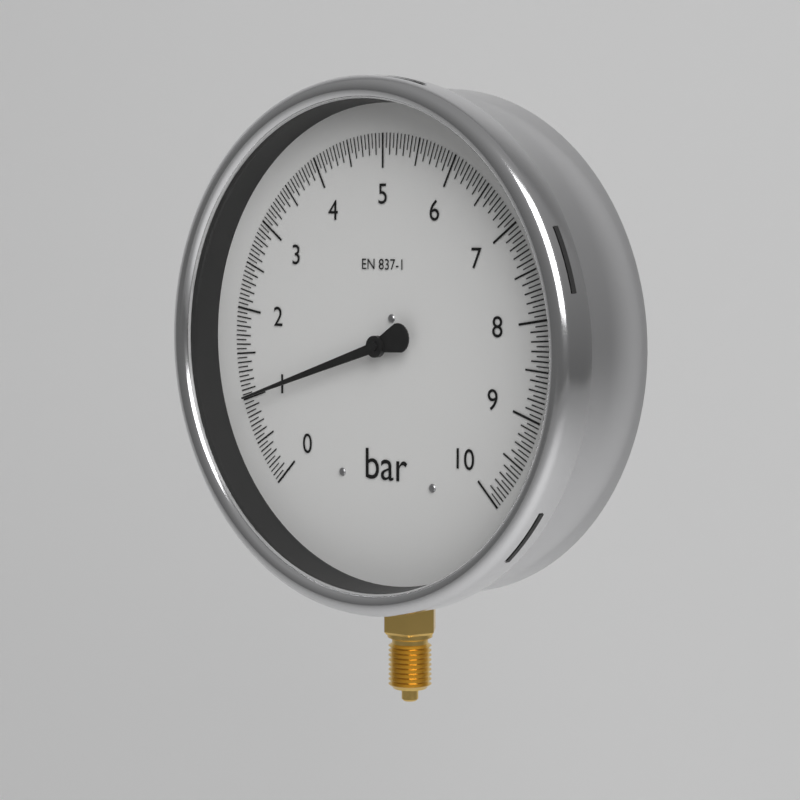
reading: 1.00 bar
